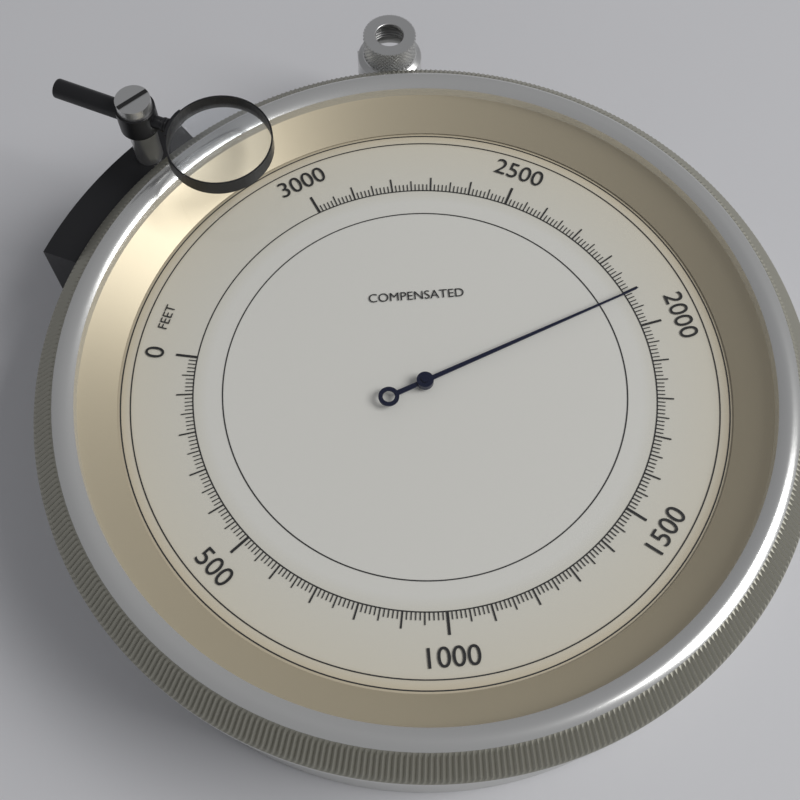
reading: 2090 feet
